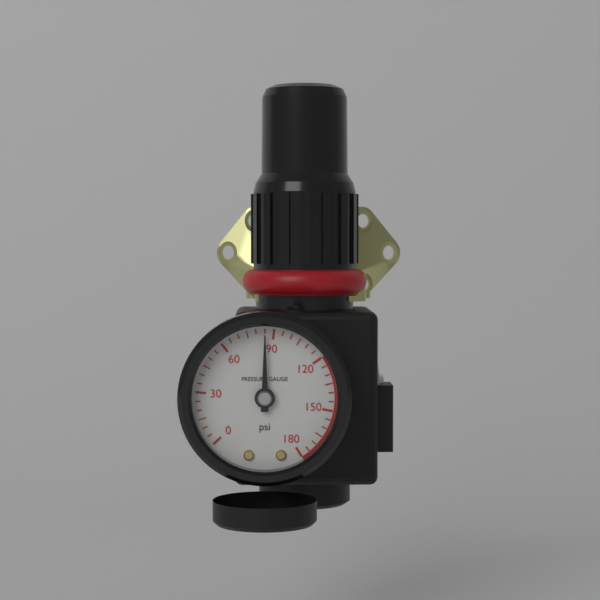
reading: 85 psi
